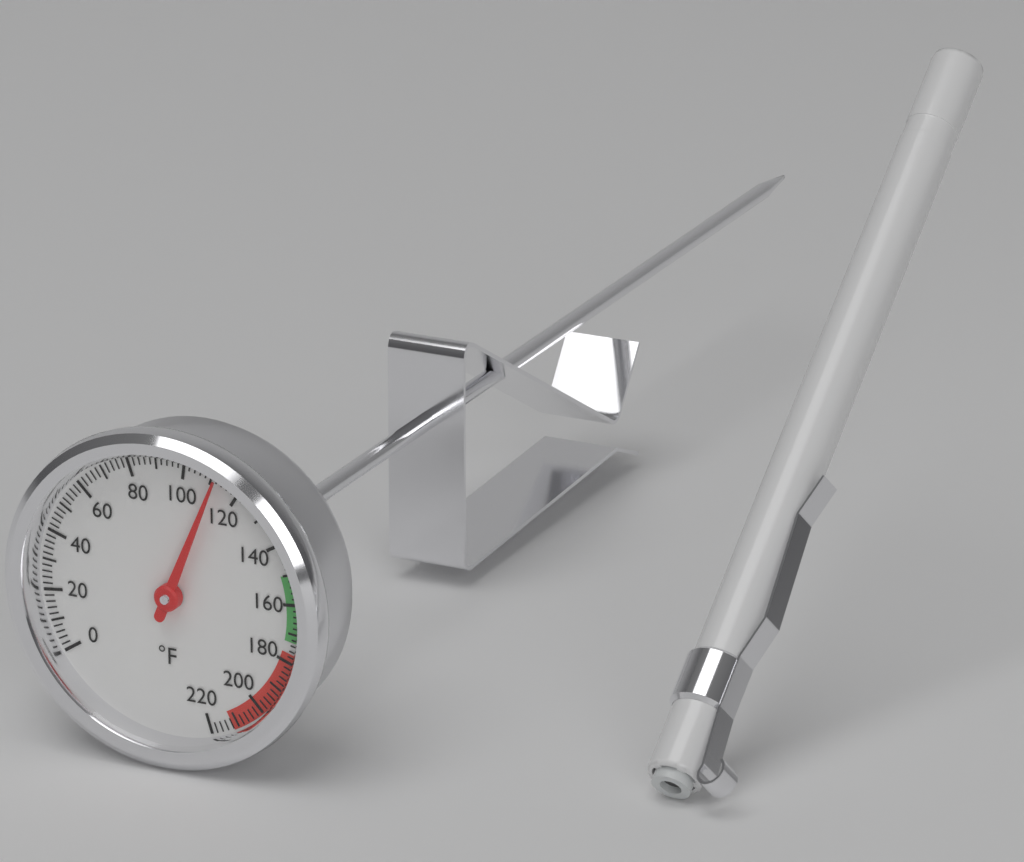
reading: 112 °F
